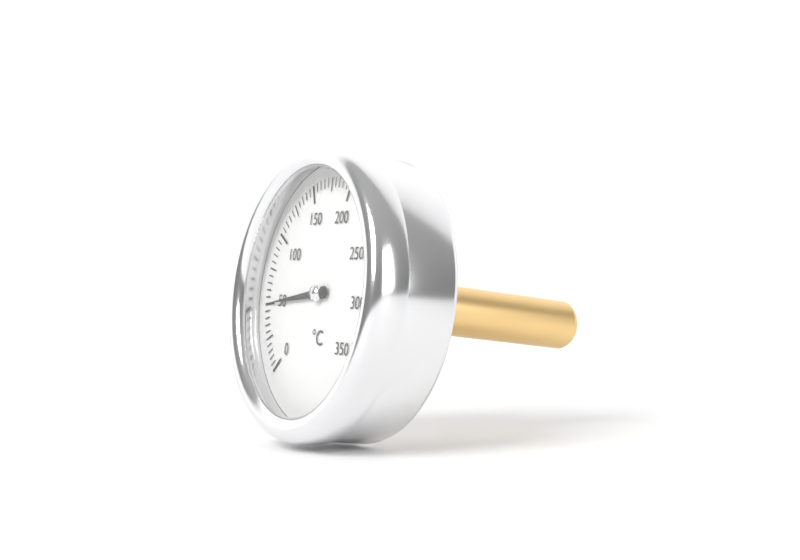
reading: 50 °C
